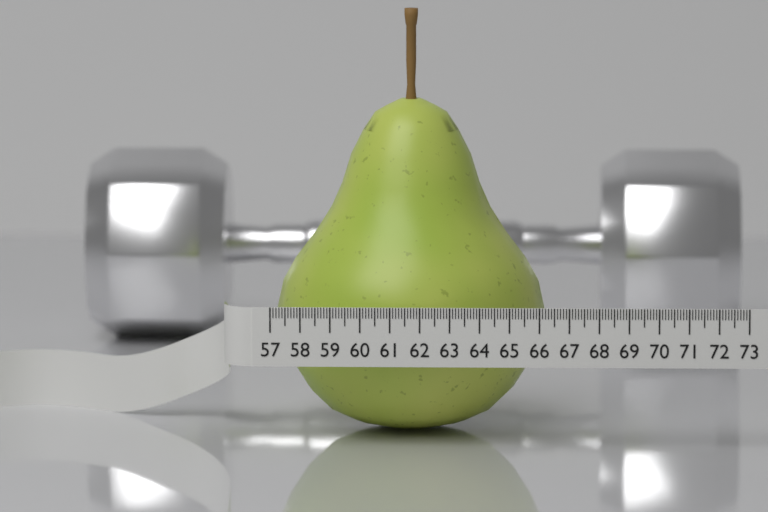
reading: 66.2 (no unit)
